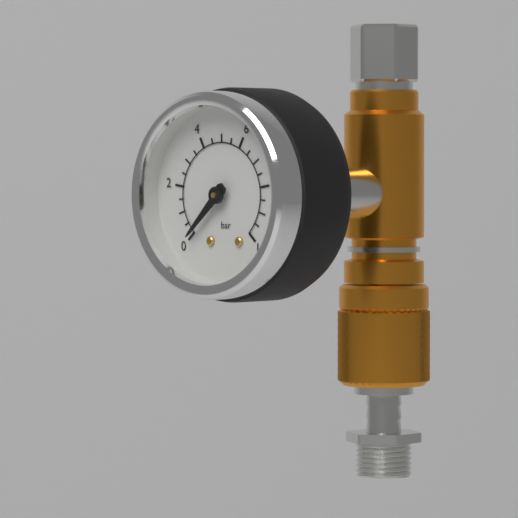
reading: 0.0 bar
